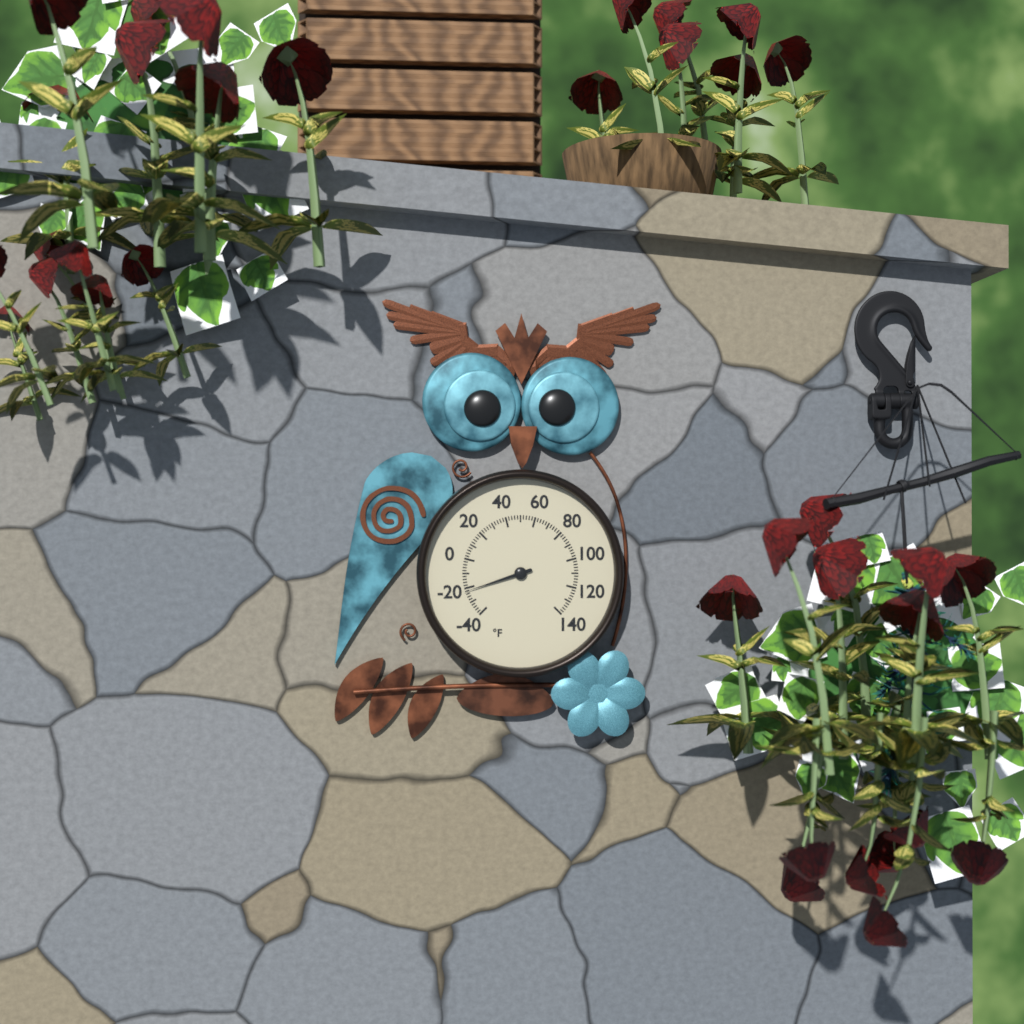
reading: -22 °F
